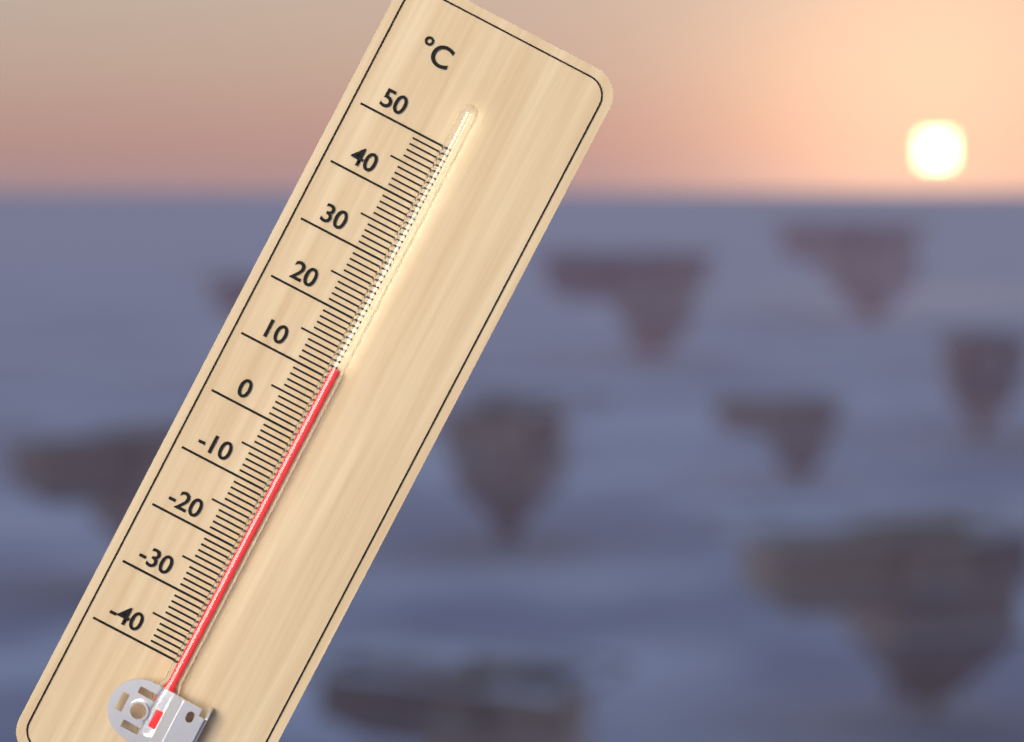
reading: 12 °C
